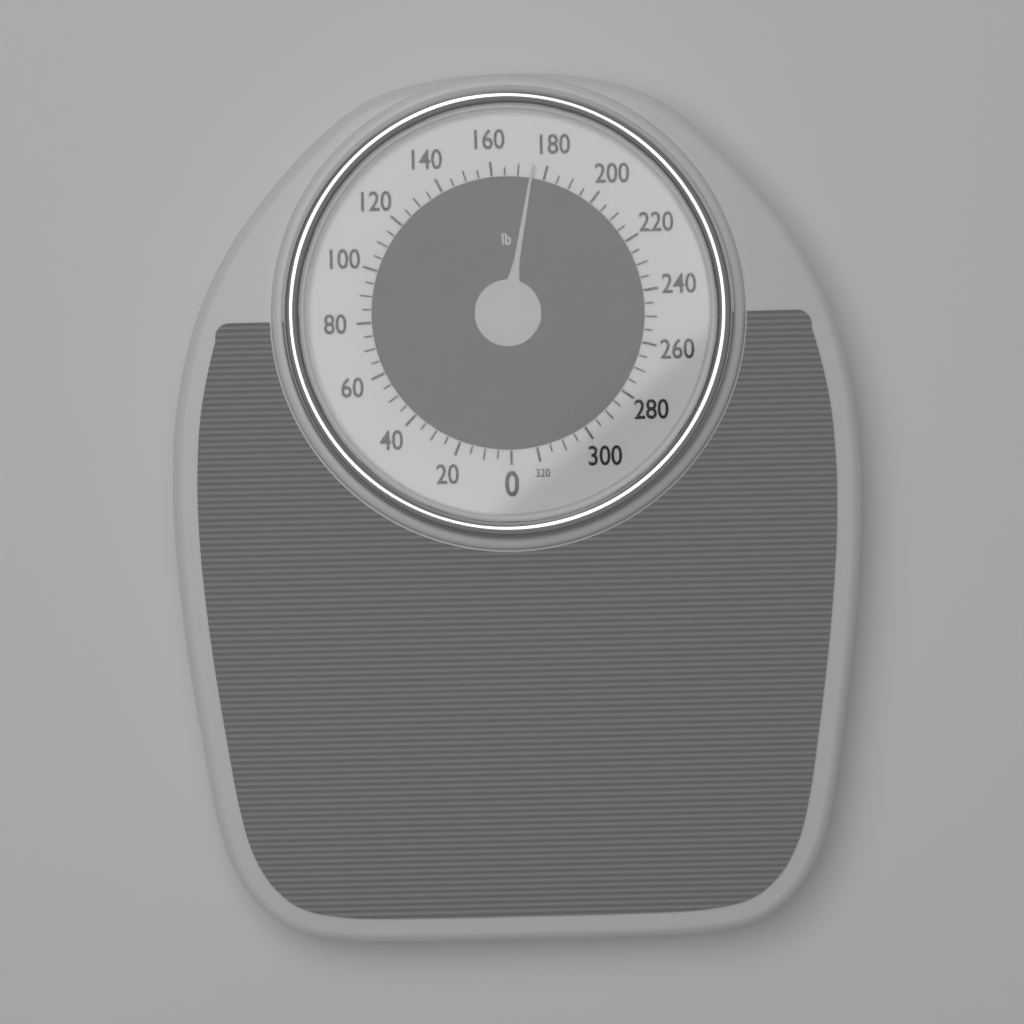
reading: 175 lb
